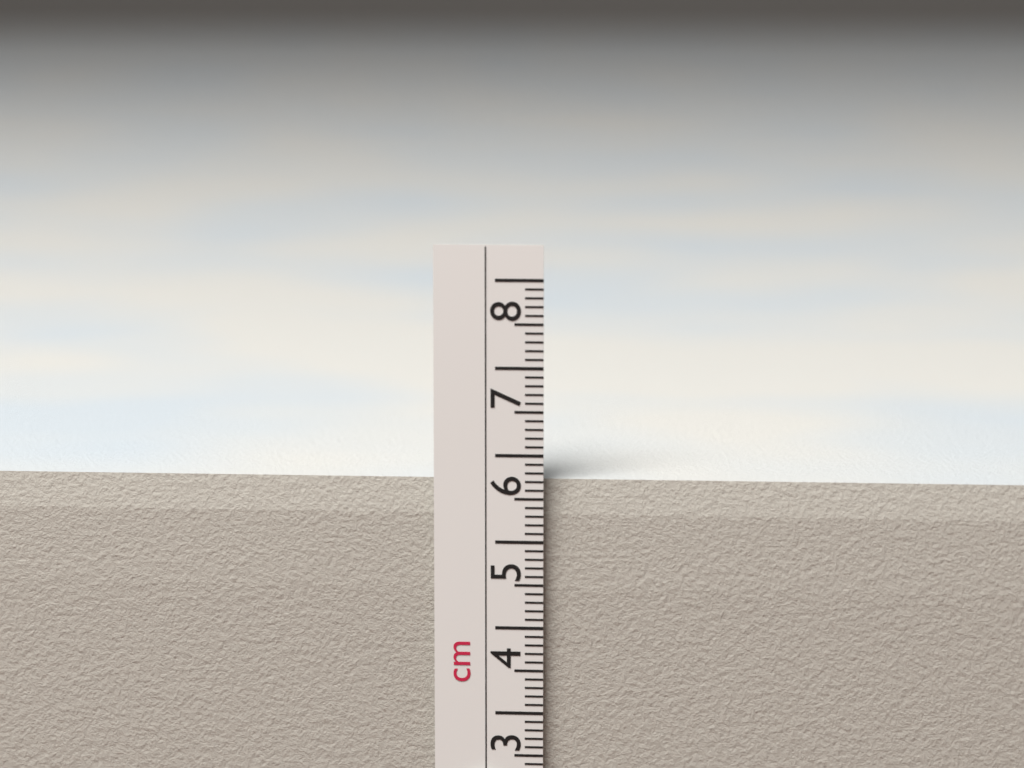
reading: 5.7 cm
